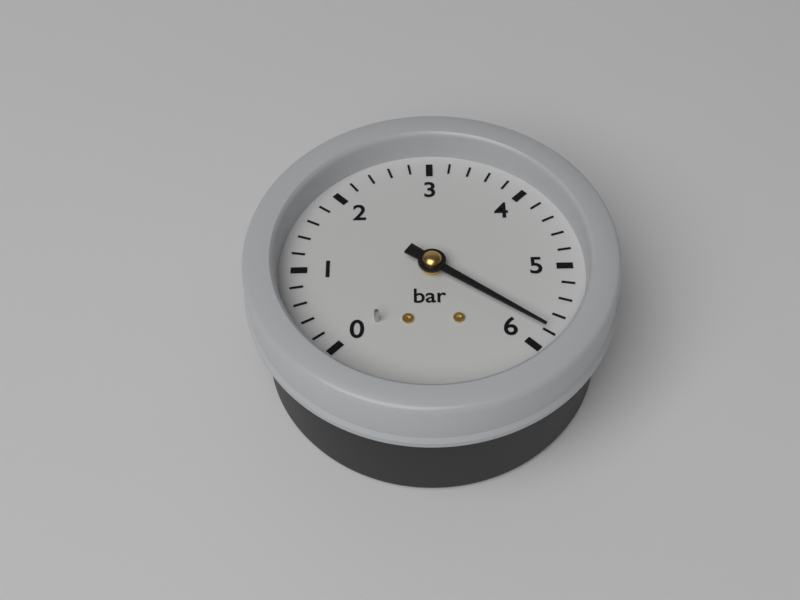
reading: 5.8 bar
